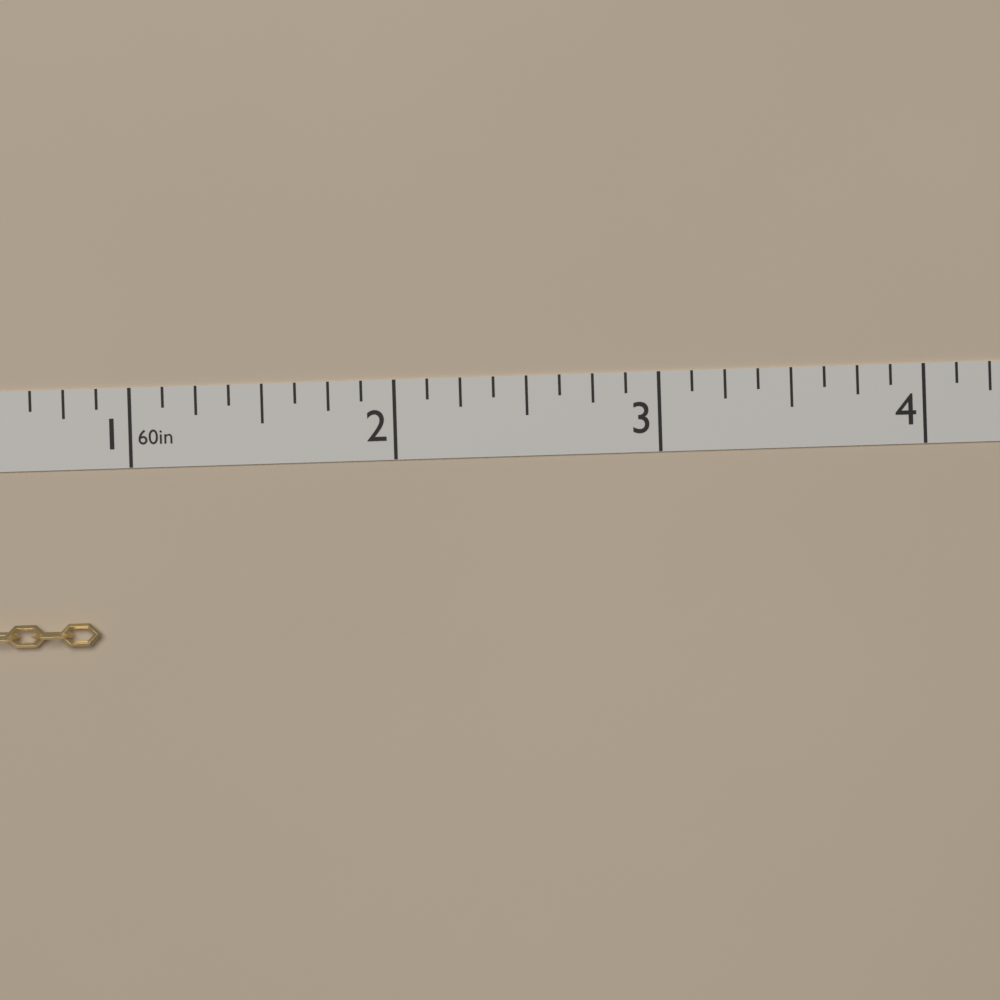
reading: 0.875 in
